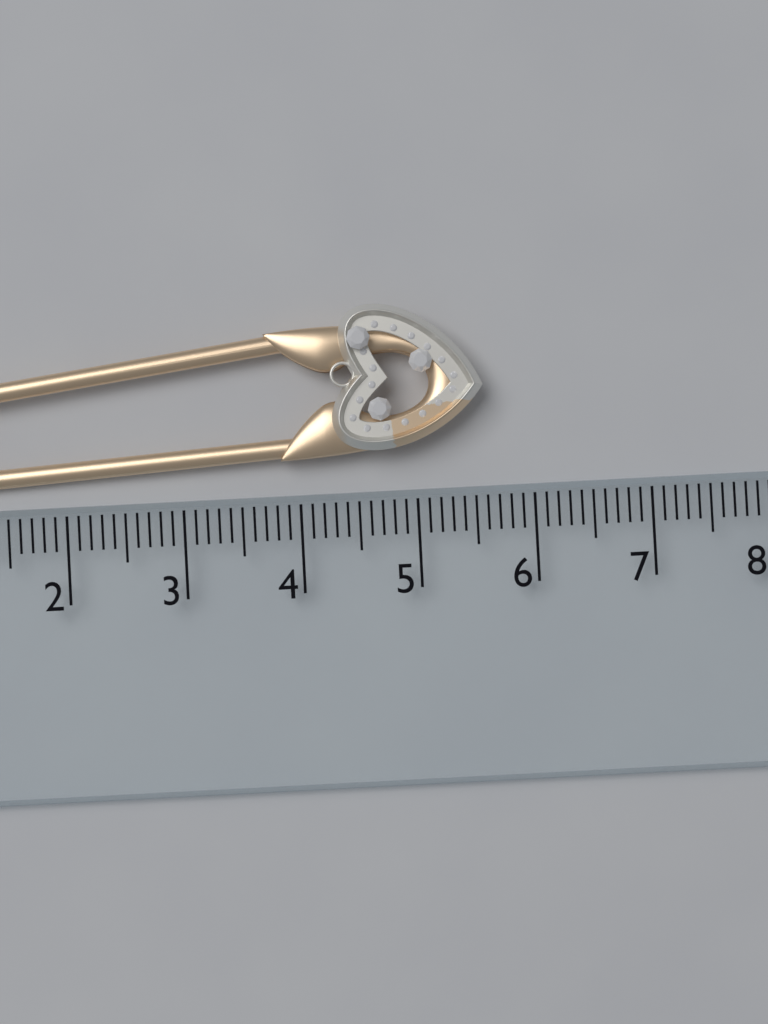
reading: 5.6 cm
